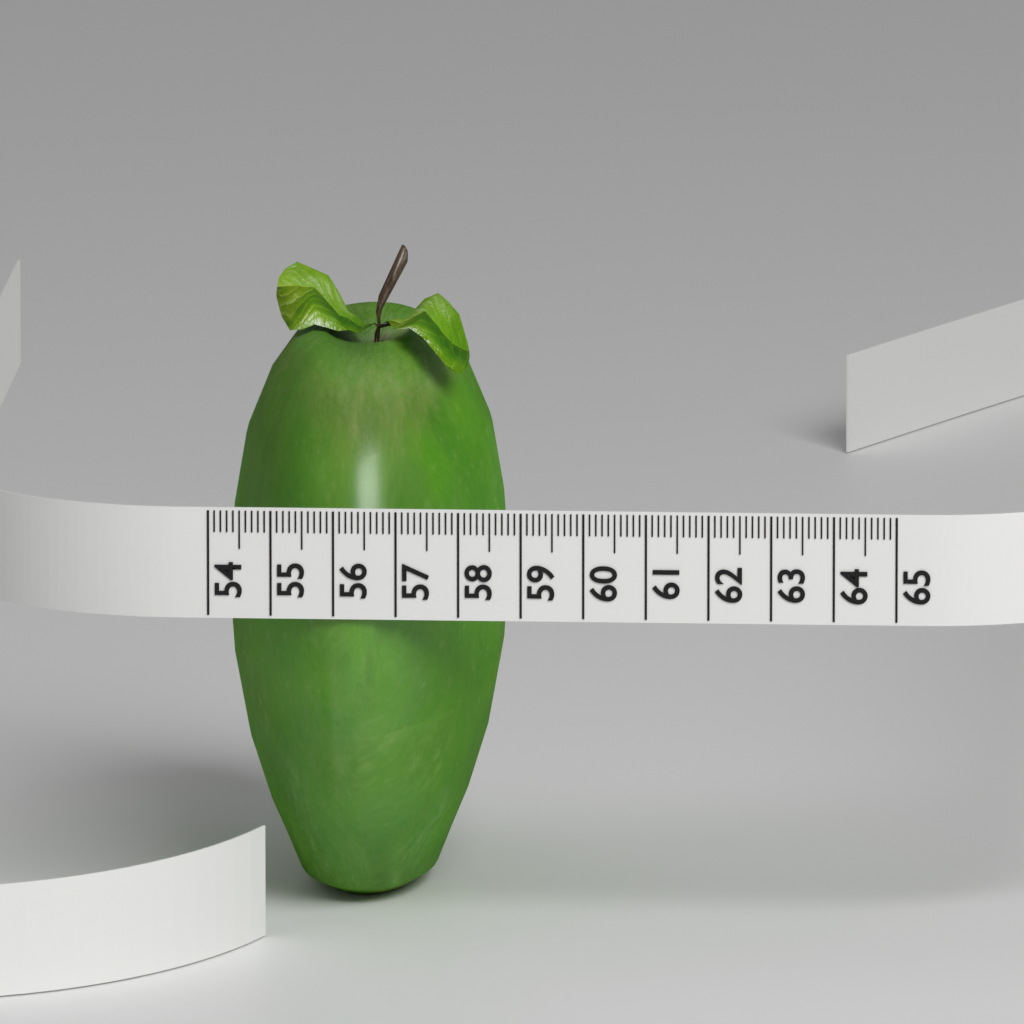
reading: 58.5 (no unit)
